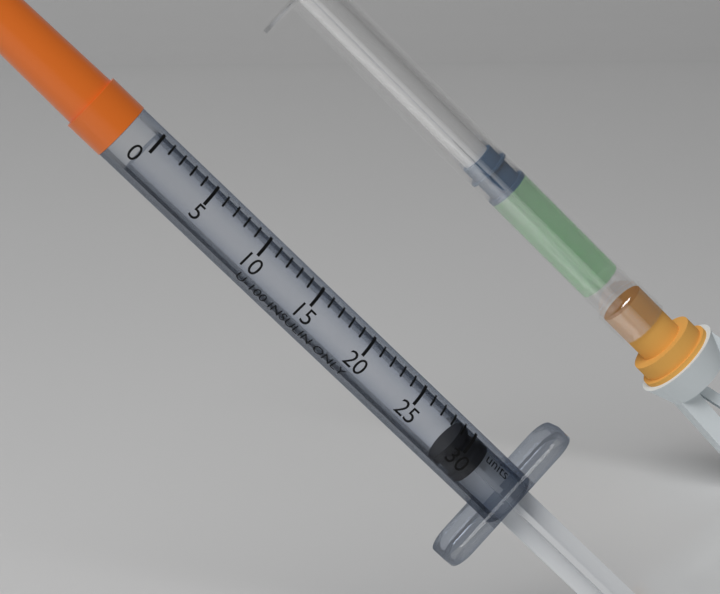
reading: 29 units
